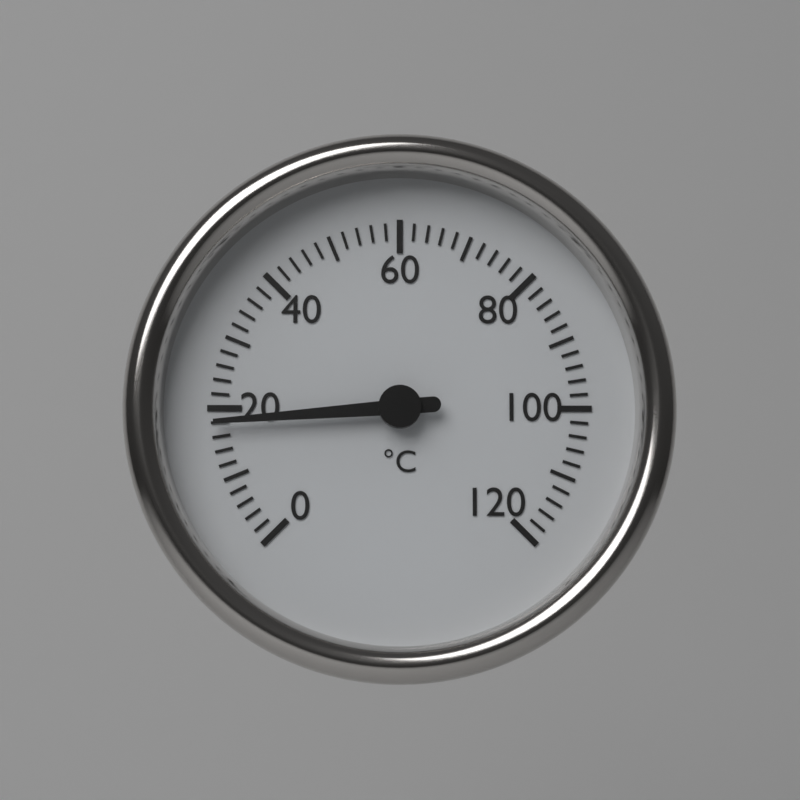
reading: 18 °C
